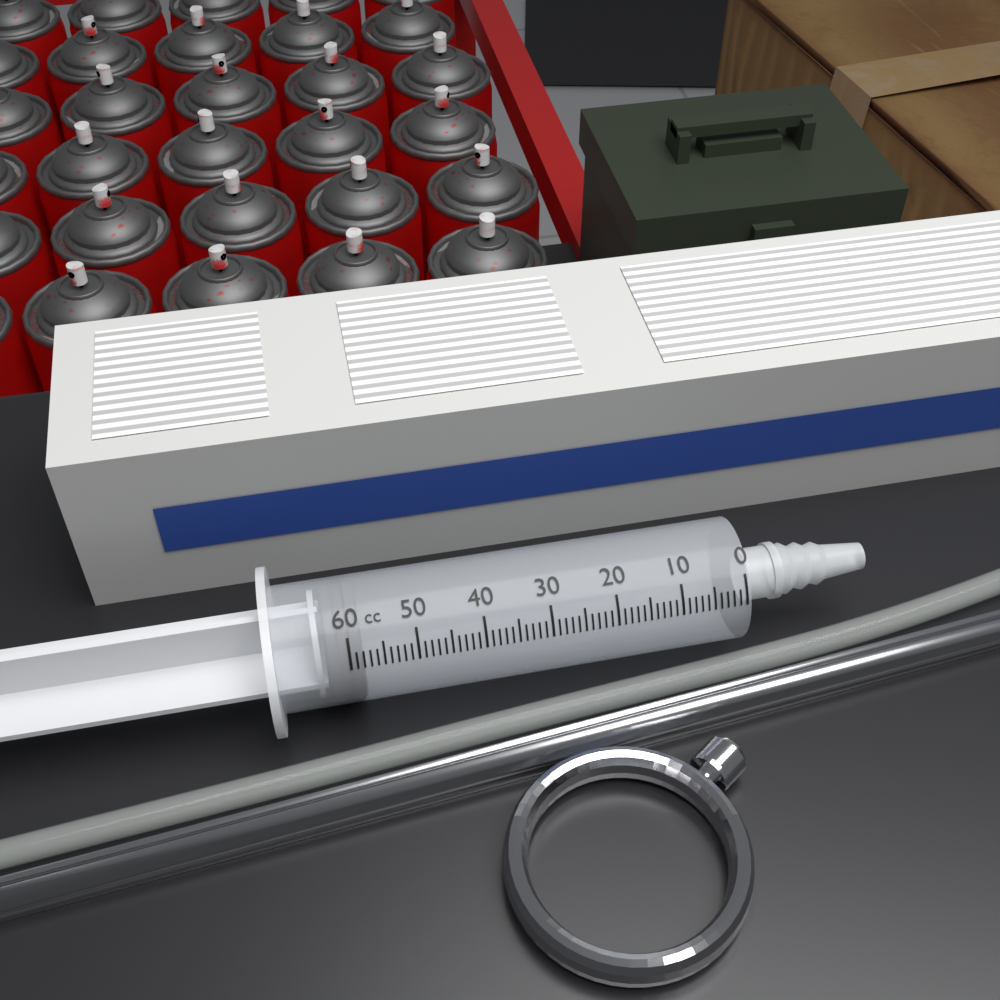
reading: 58 cc
